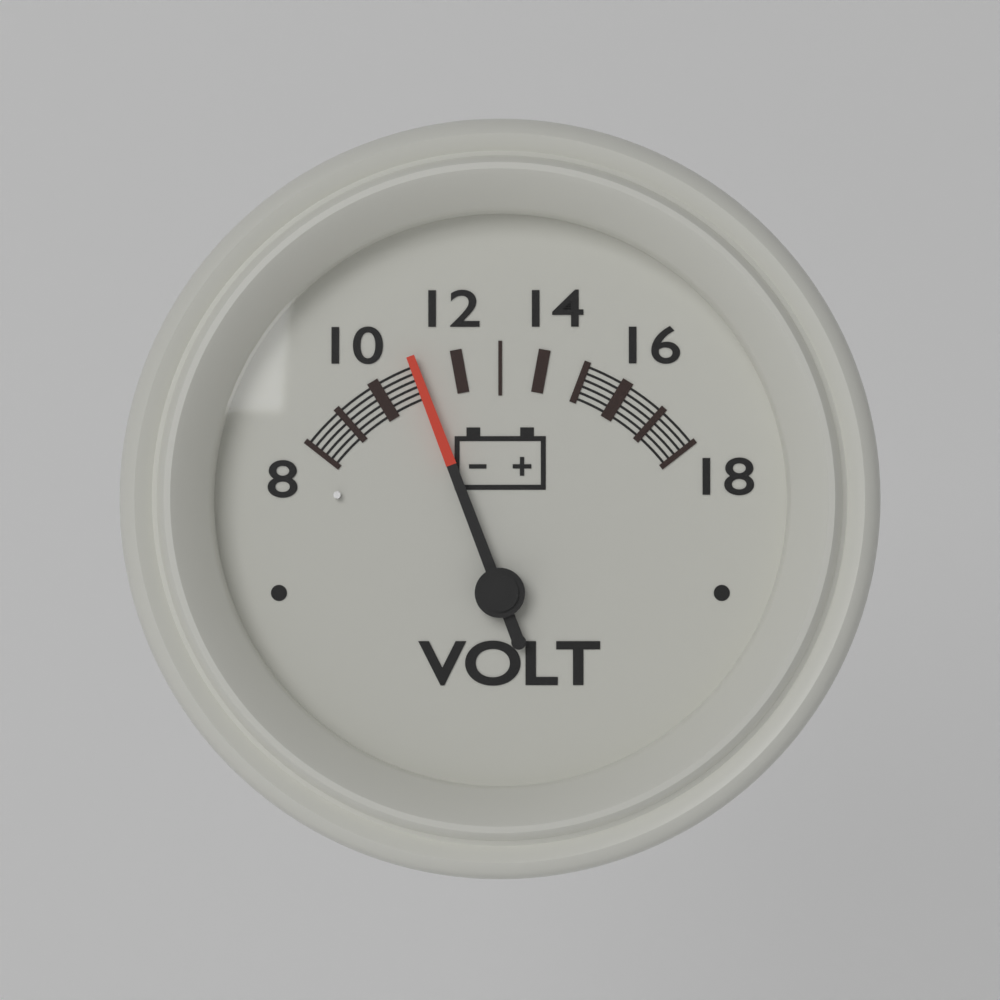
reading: 11 V
